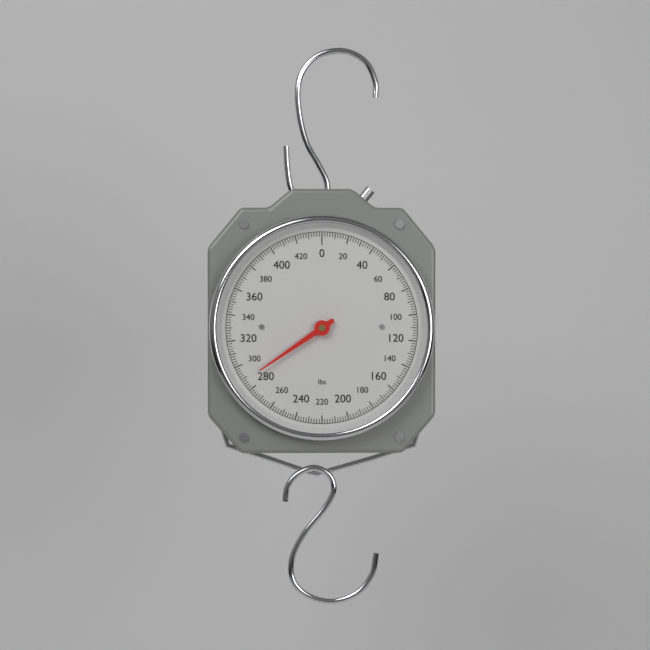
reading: 288 lbs
